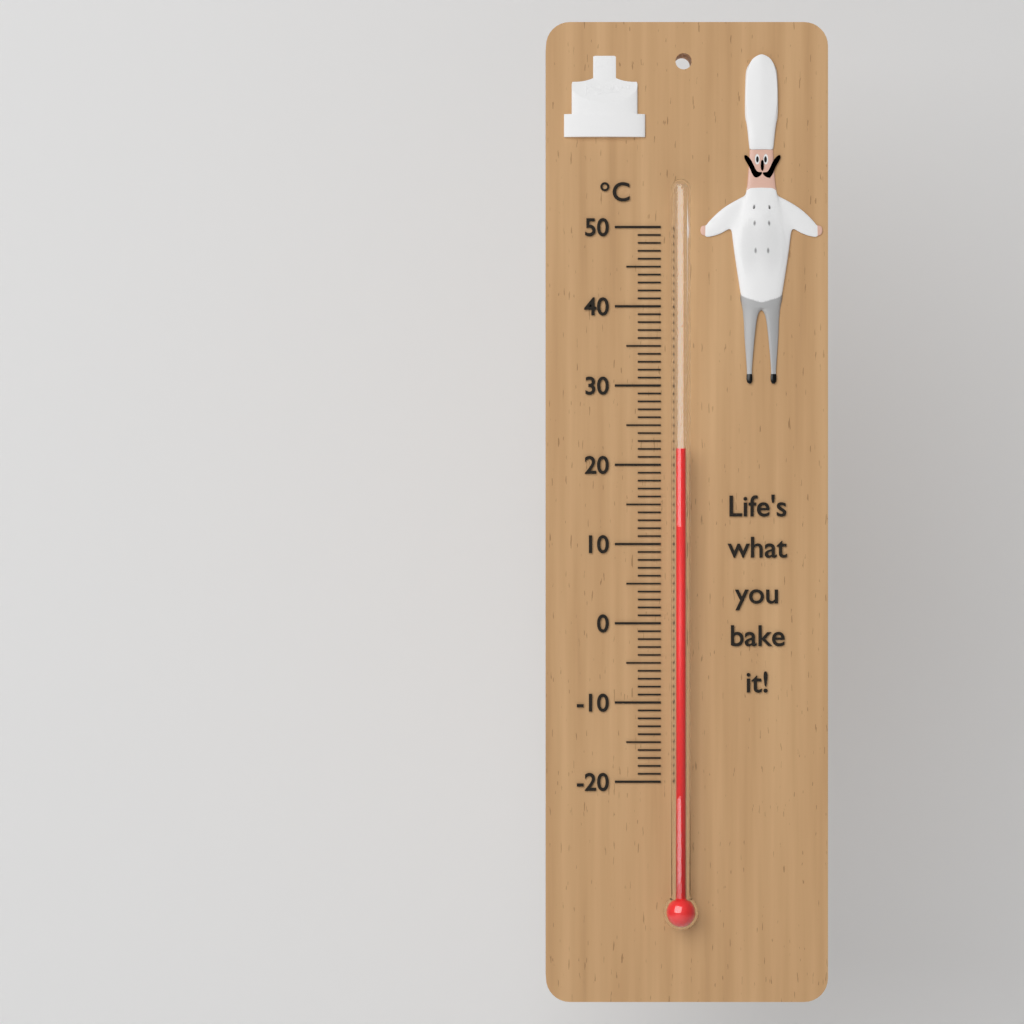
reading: 22 °C
